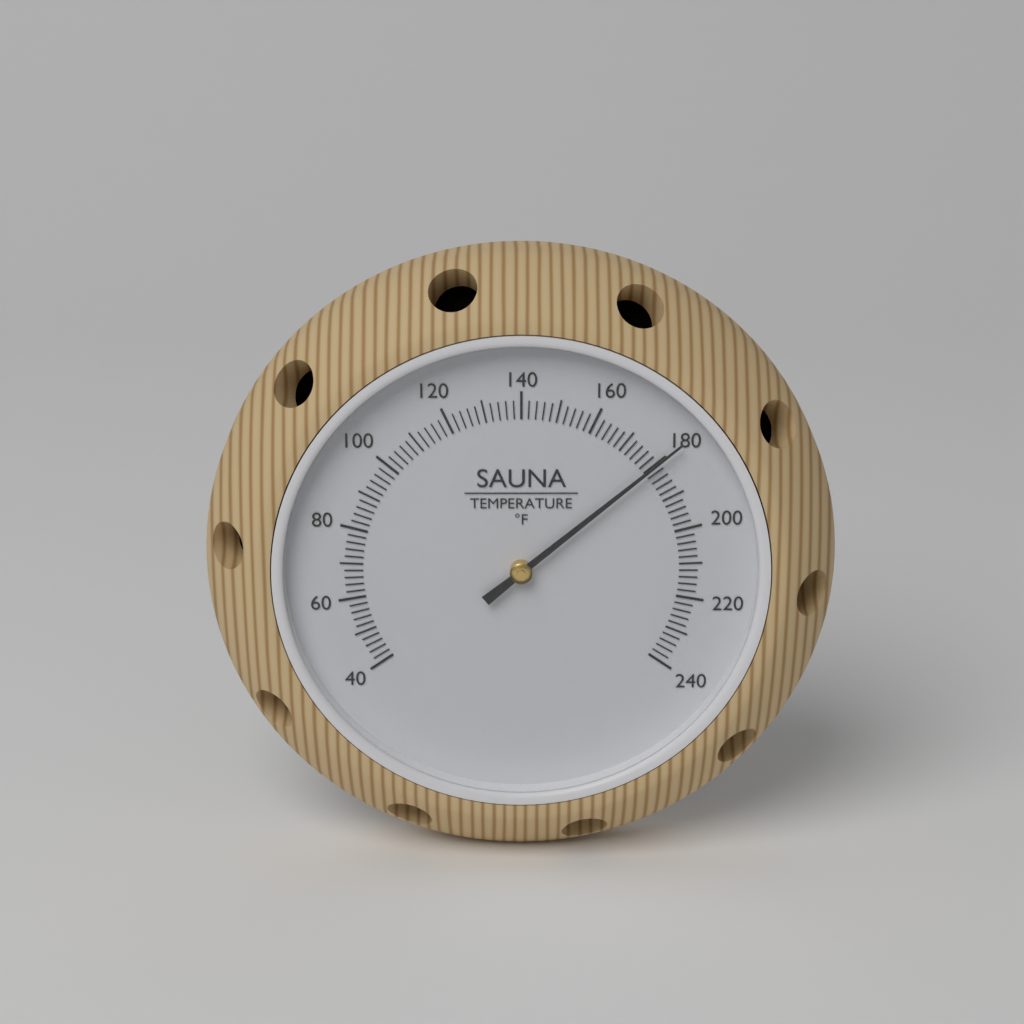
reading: 180 °F
